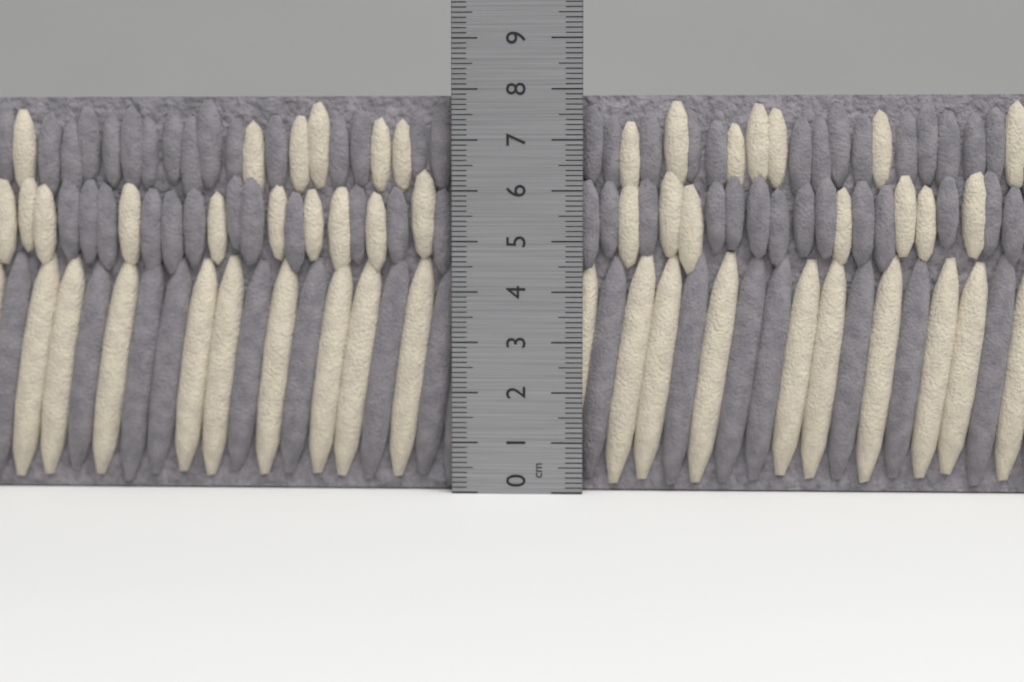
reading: 7.9 cm
